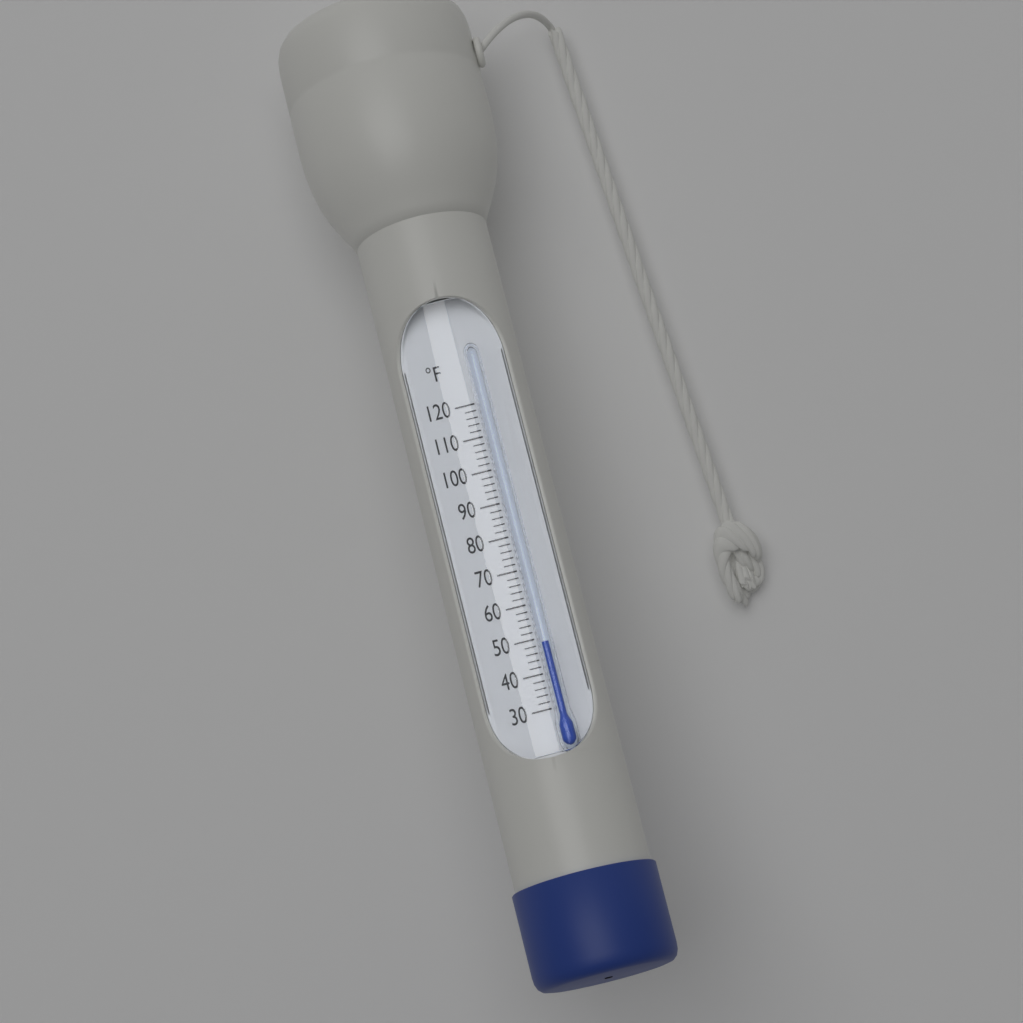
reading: 48 °F
